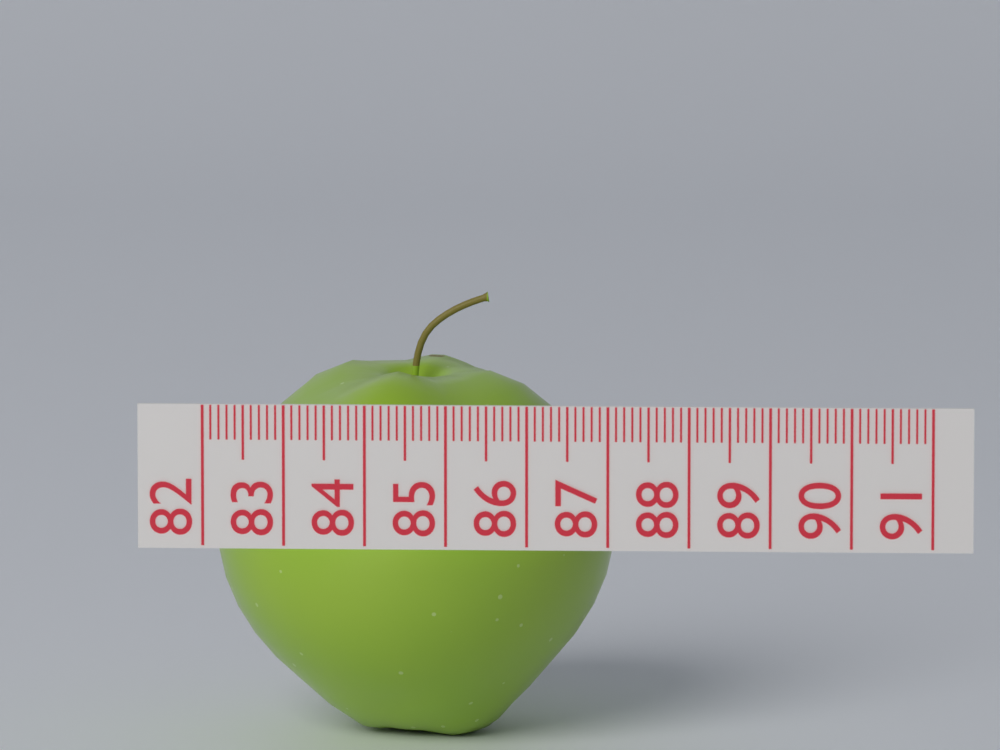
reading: 87.0 (no unit)
